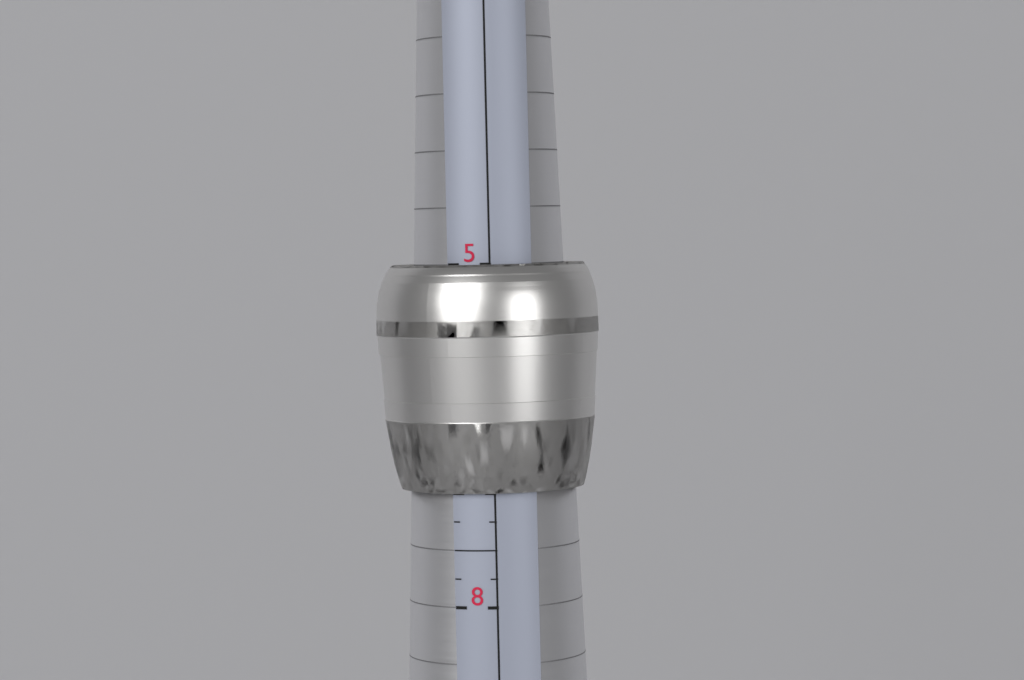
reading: 7.00 (no unit)
